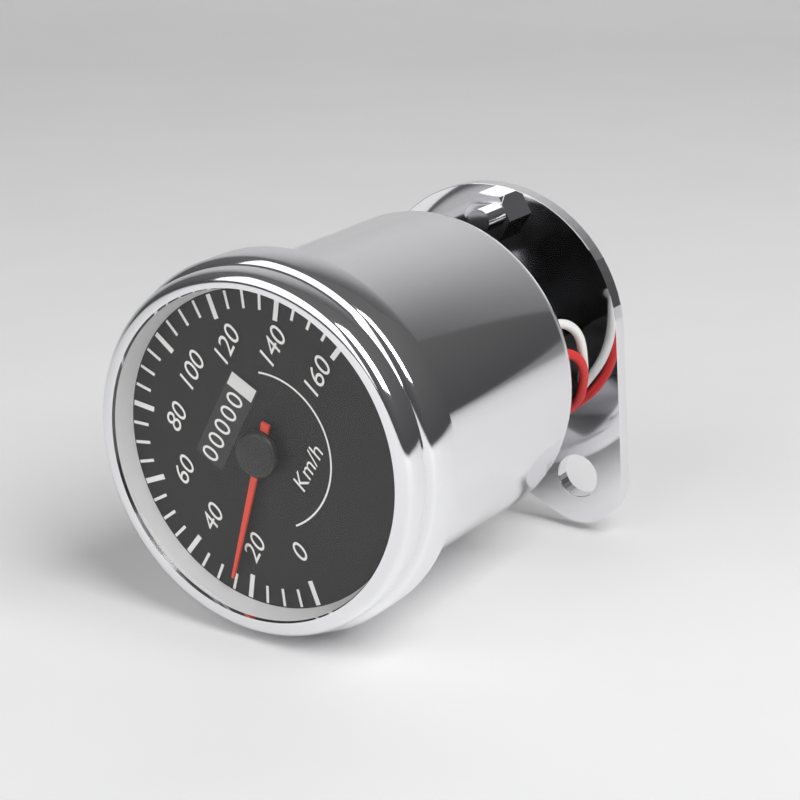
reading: 25 km/h
